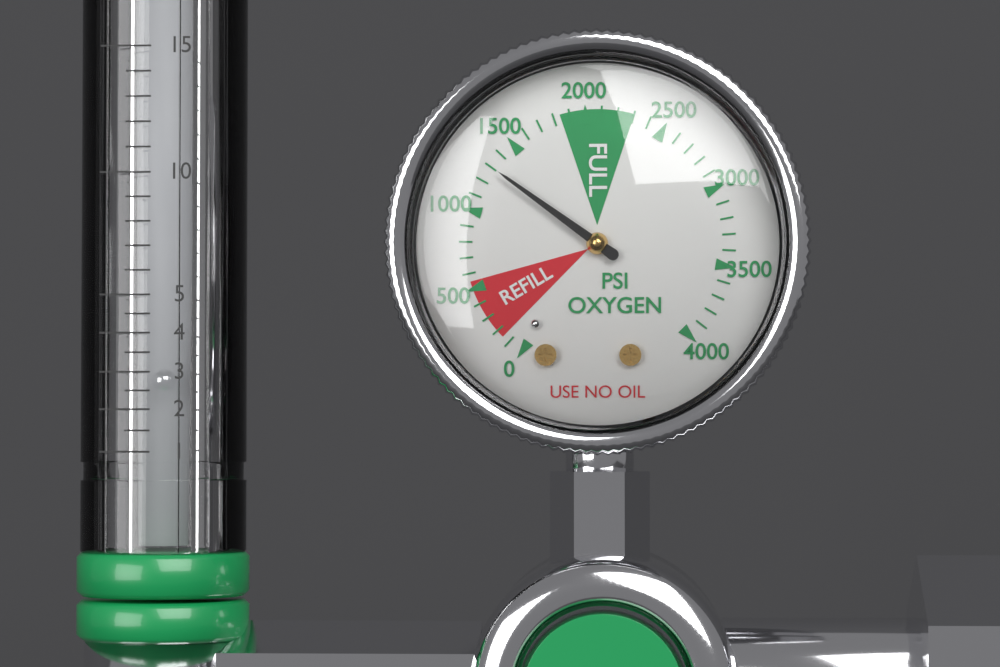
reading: 1300 psi
